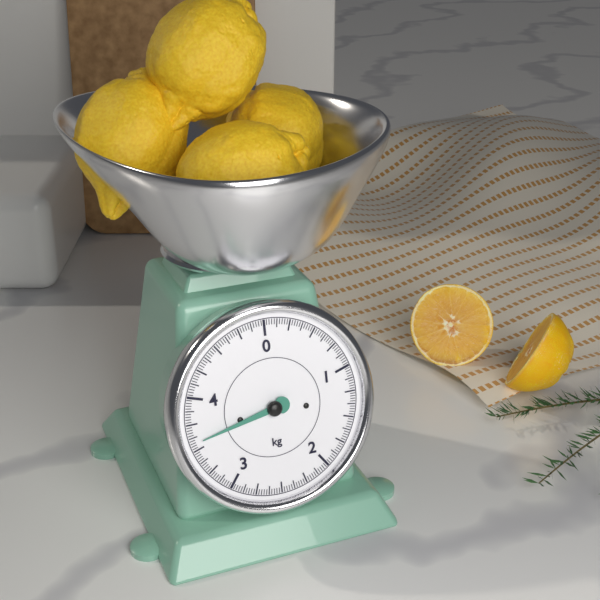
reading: 3.575 kg
